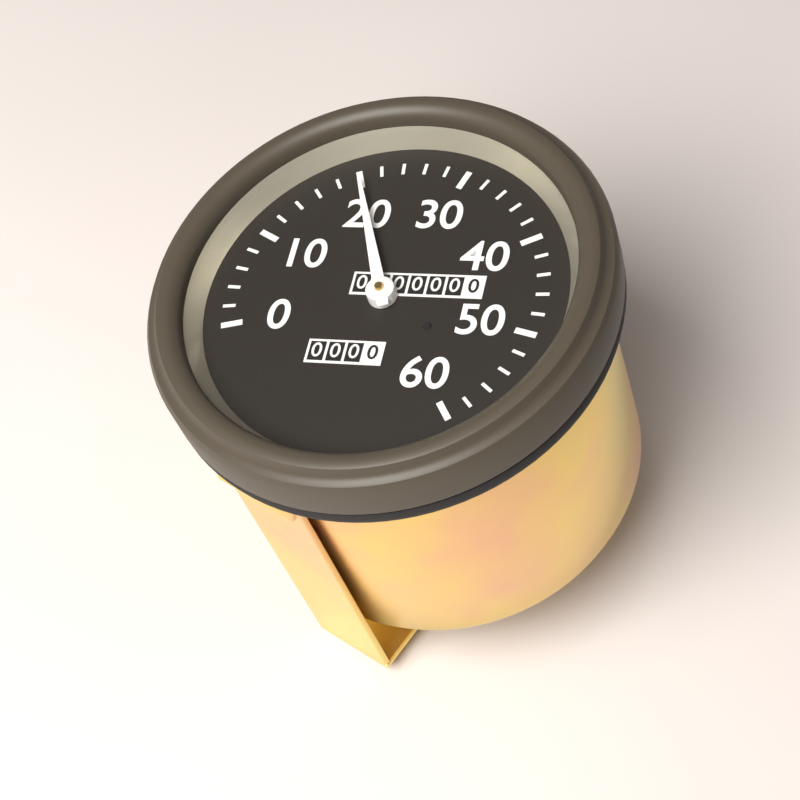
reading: 20 (no unit)
